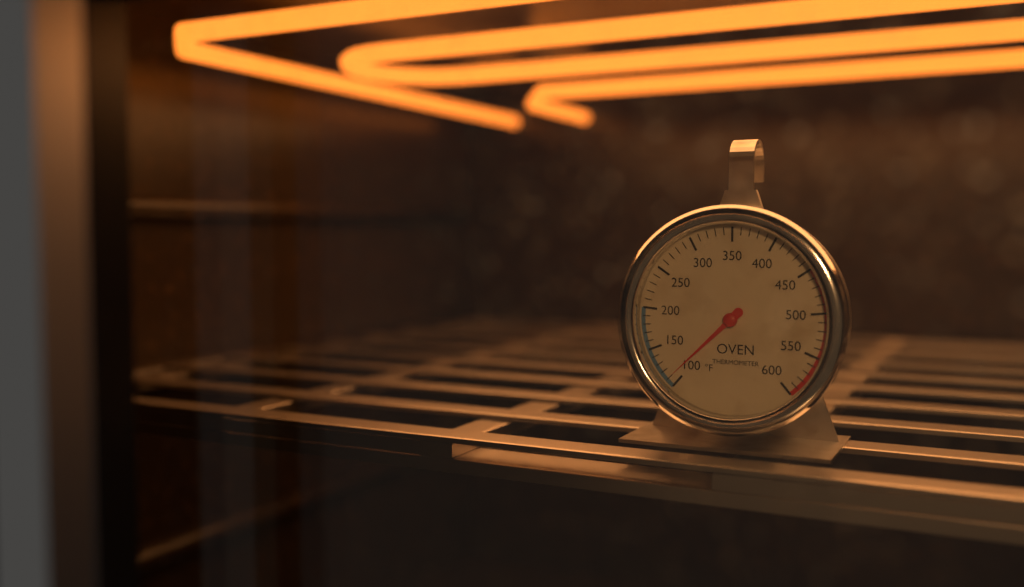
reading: 110 °F
